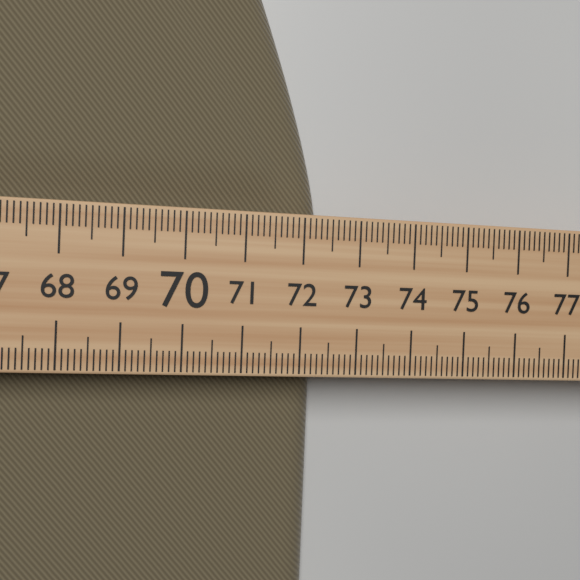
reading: 72.4 (no unit)
